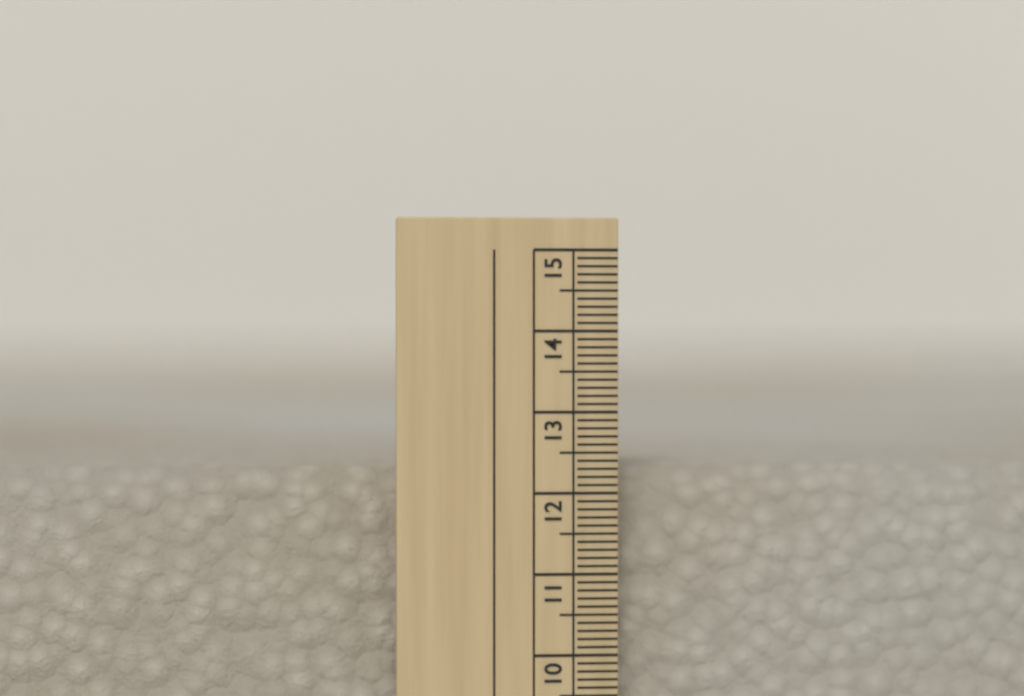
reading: 12.3 cm
